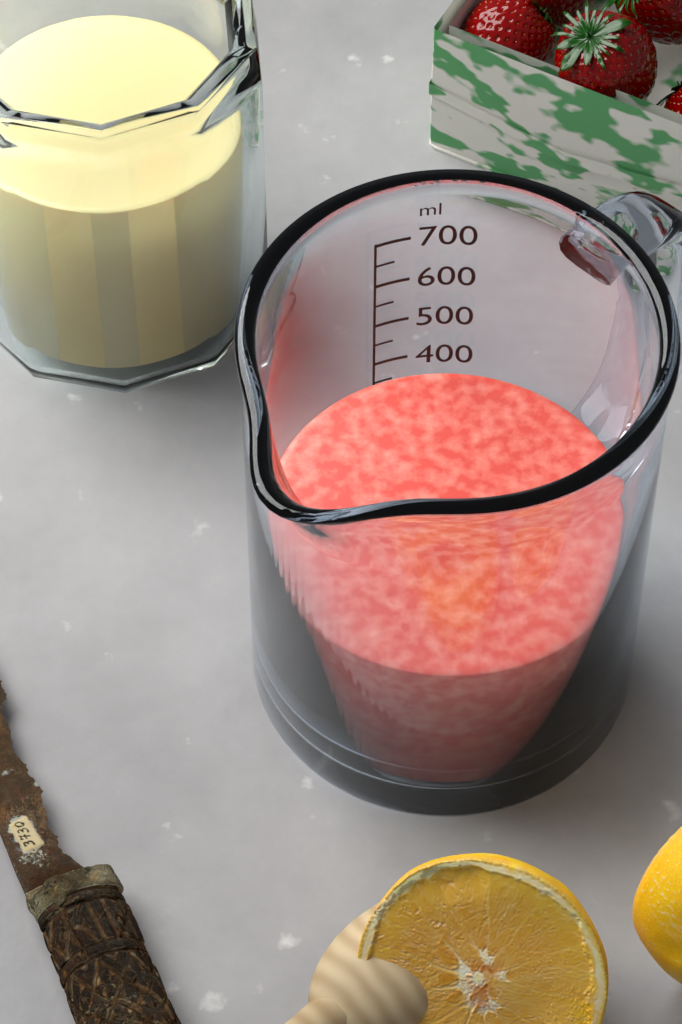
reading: 350 ml
